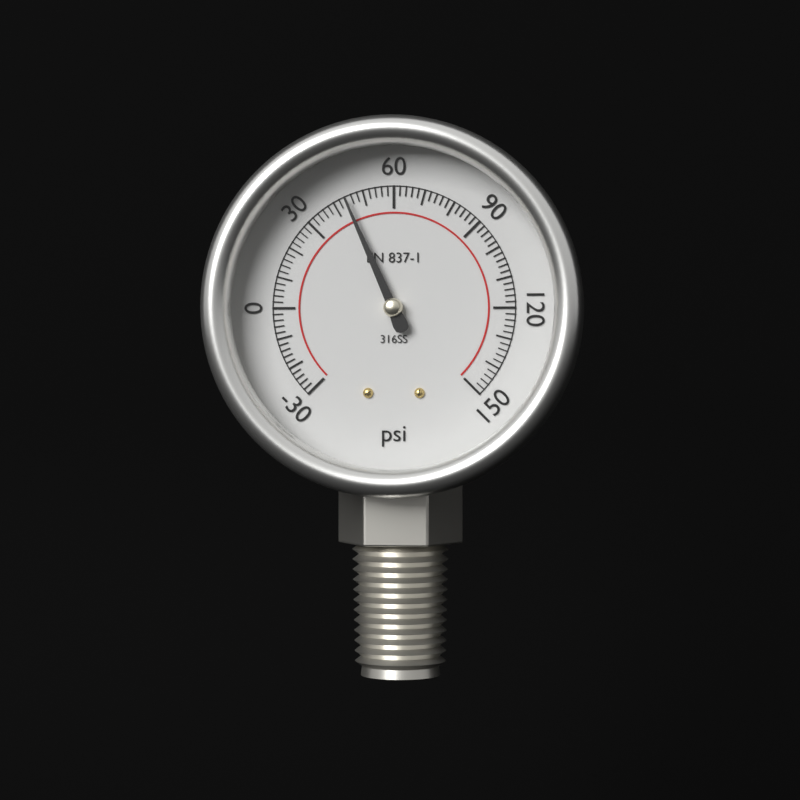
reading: 44 psi
